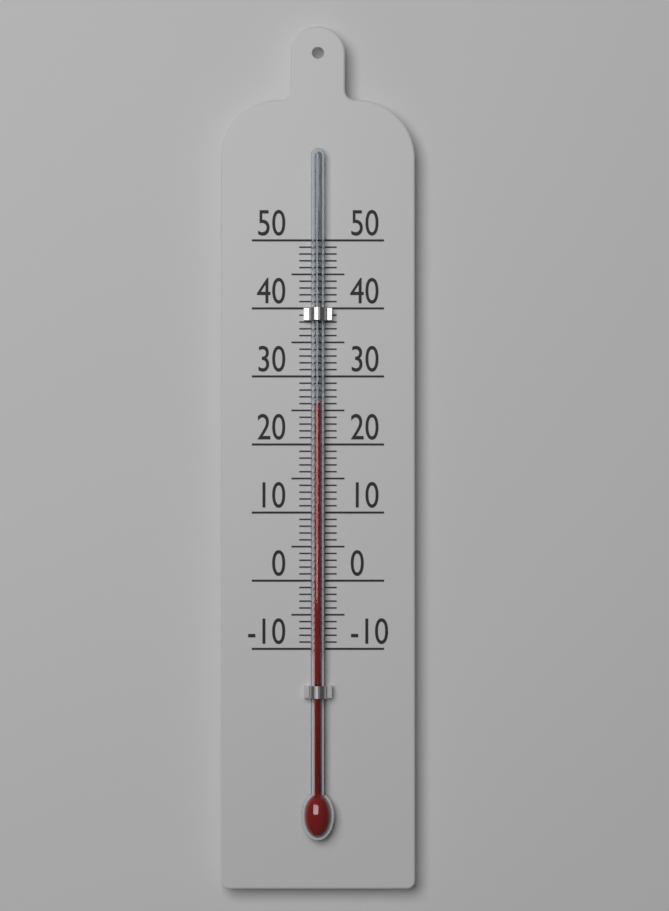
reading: 26 (no unit)
